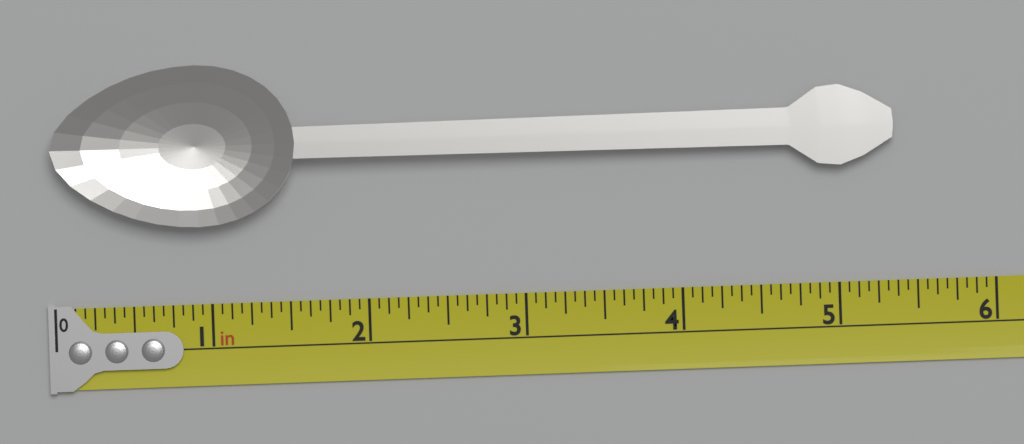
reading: 5.3750 in
